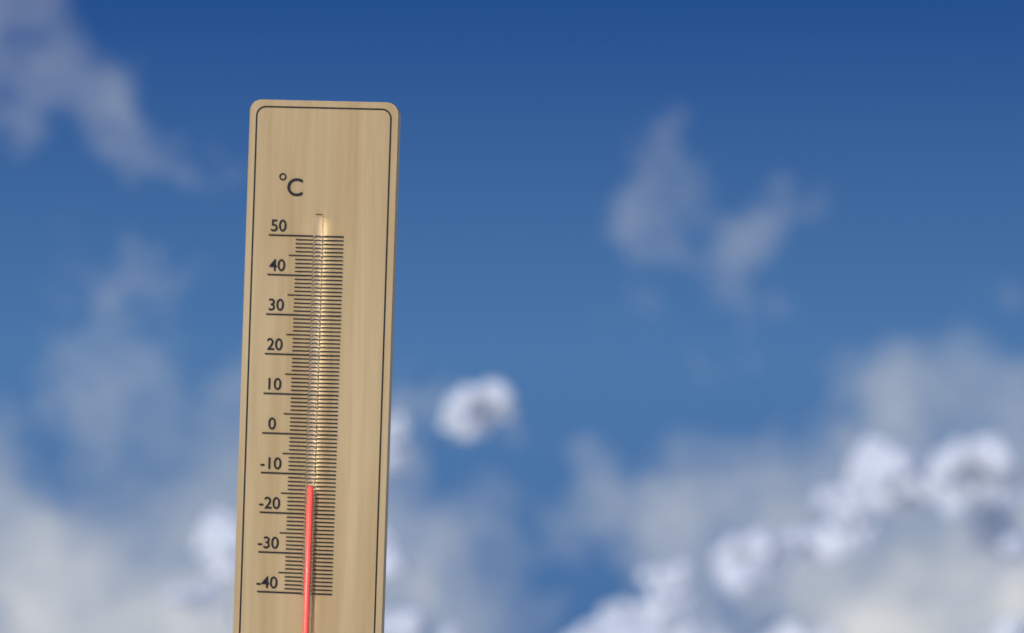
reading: -13 °C
